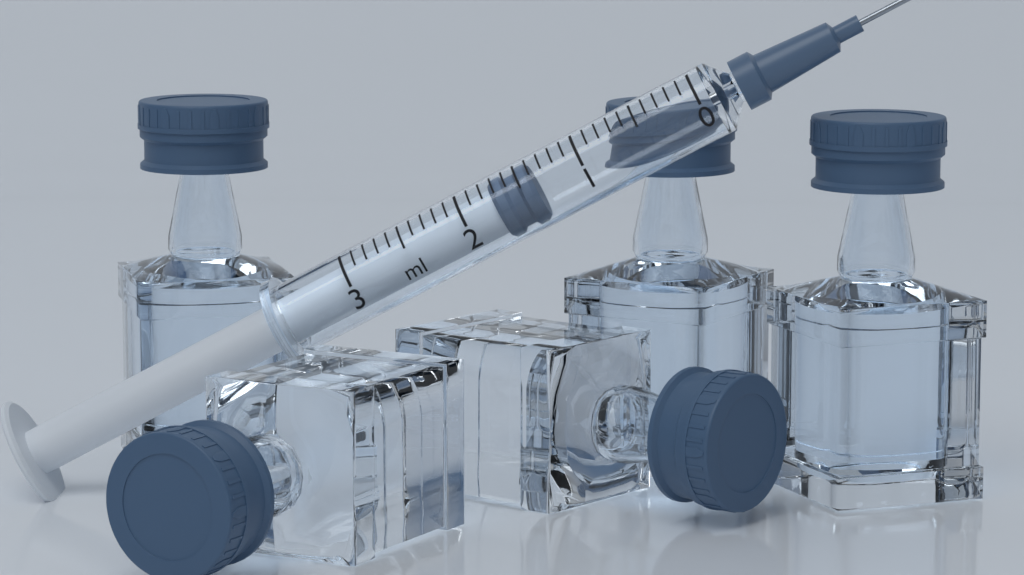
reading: 1.4 ml
